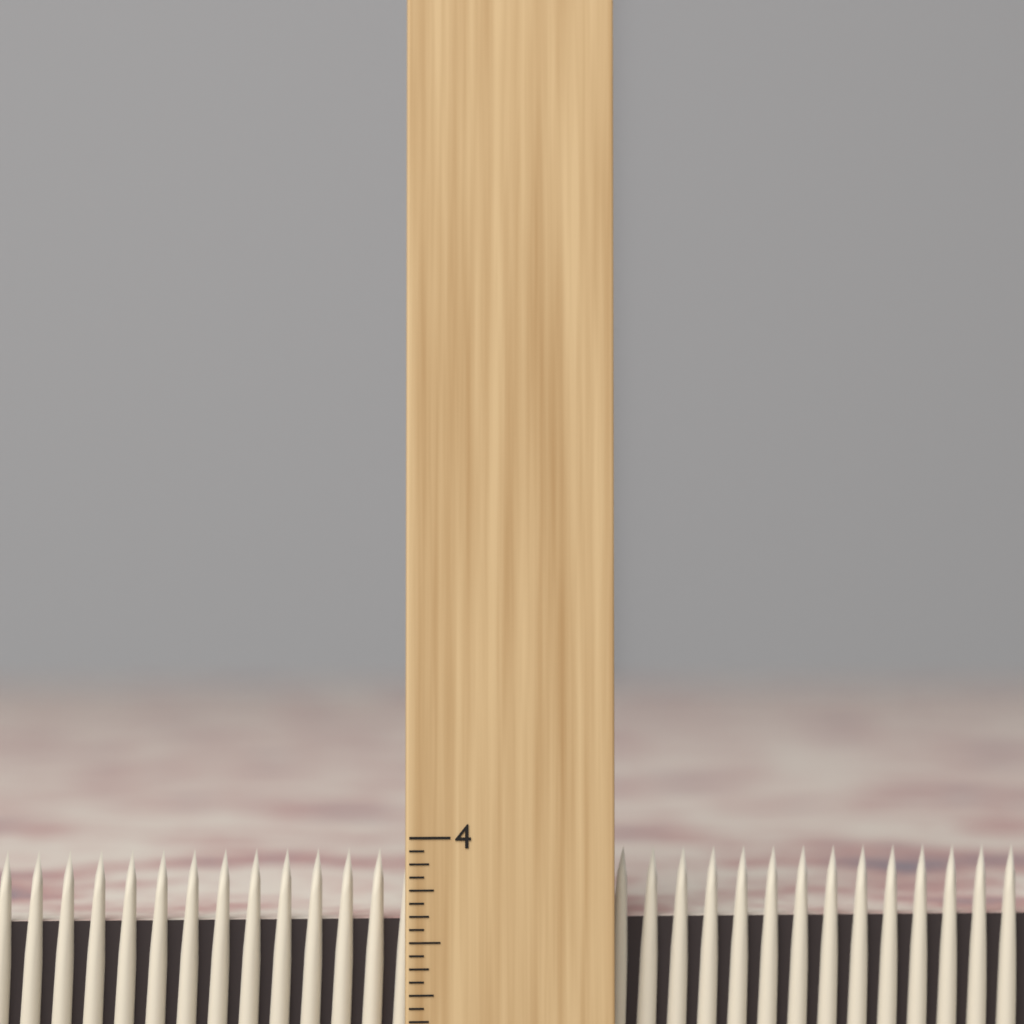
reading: 3.9375 inch
